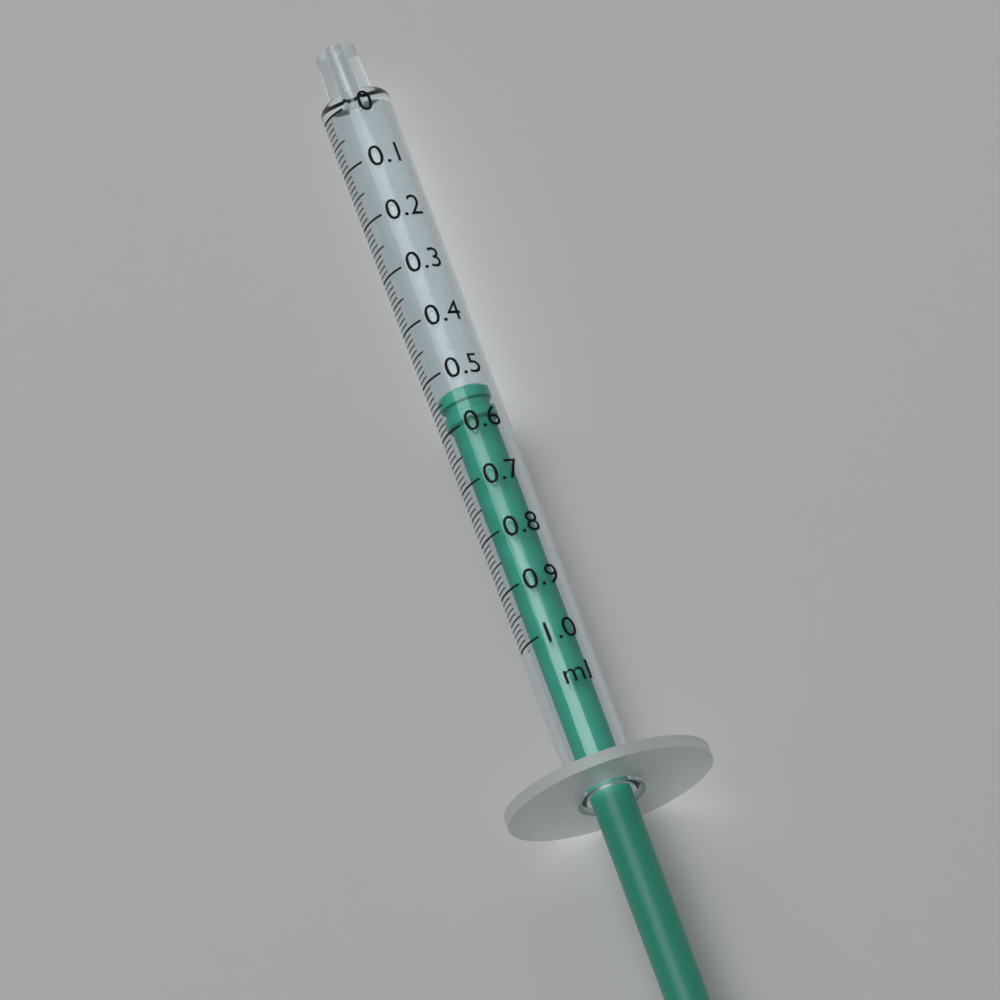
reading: 0.53 ml
